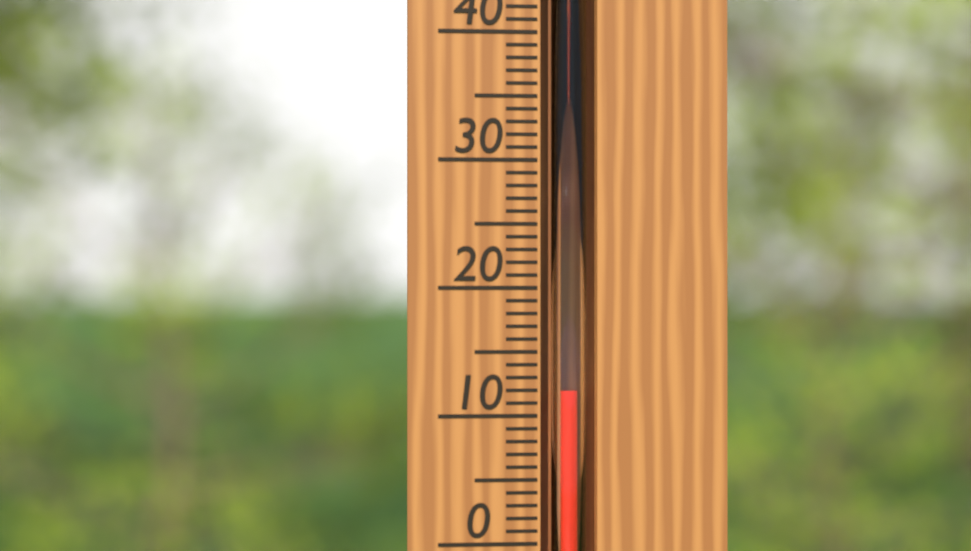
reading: 12 °C
